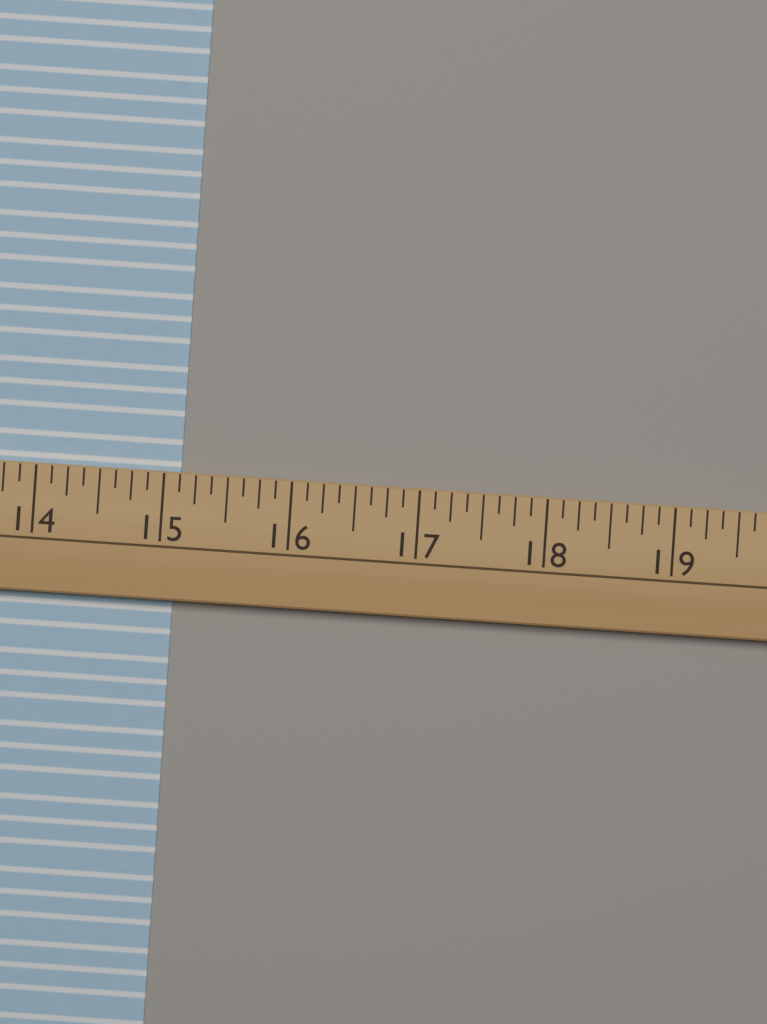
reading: 15.125 (no unit)
